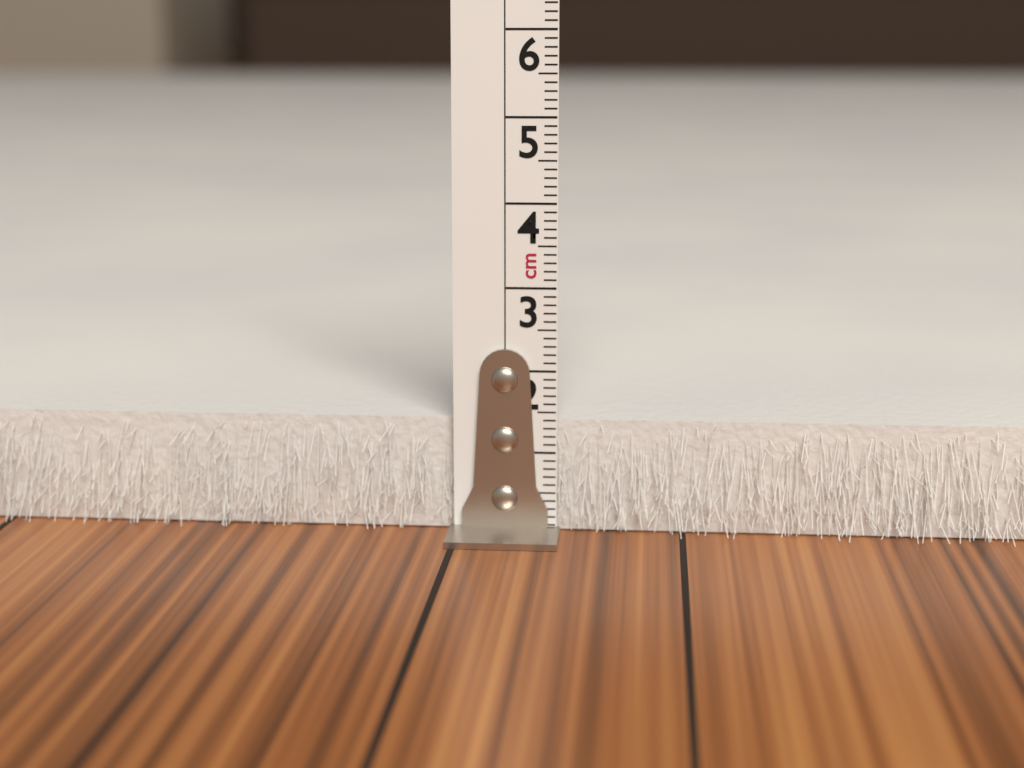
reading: 1.4 cm
